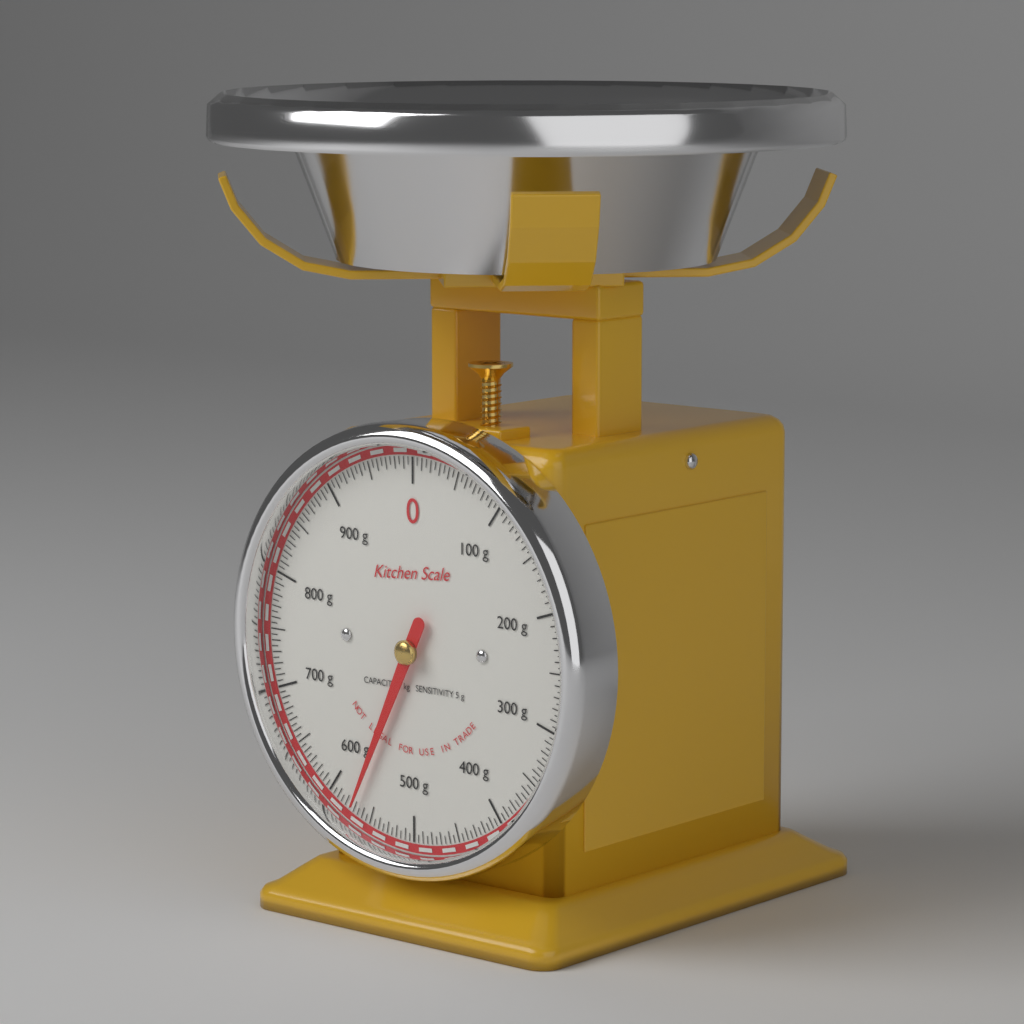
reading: 570 g
